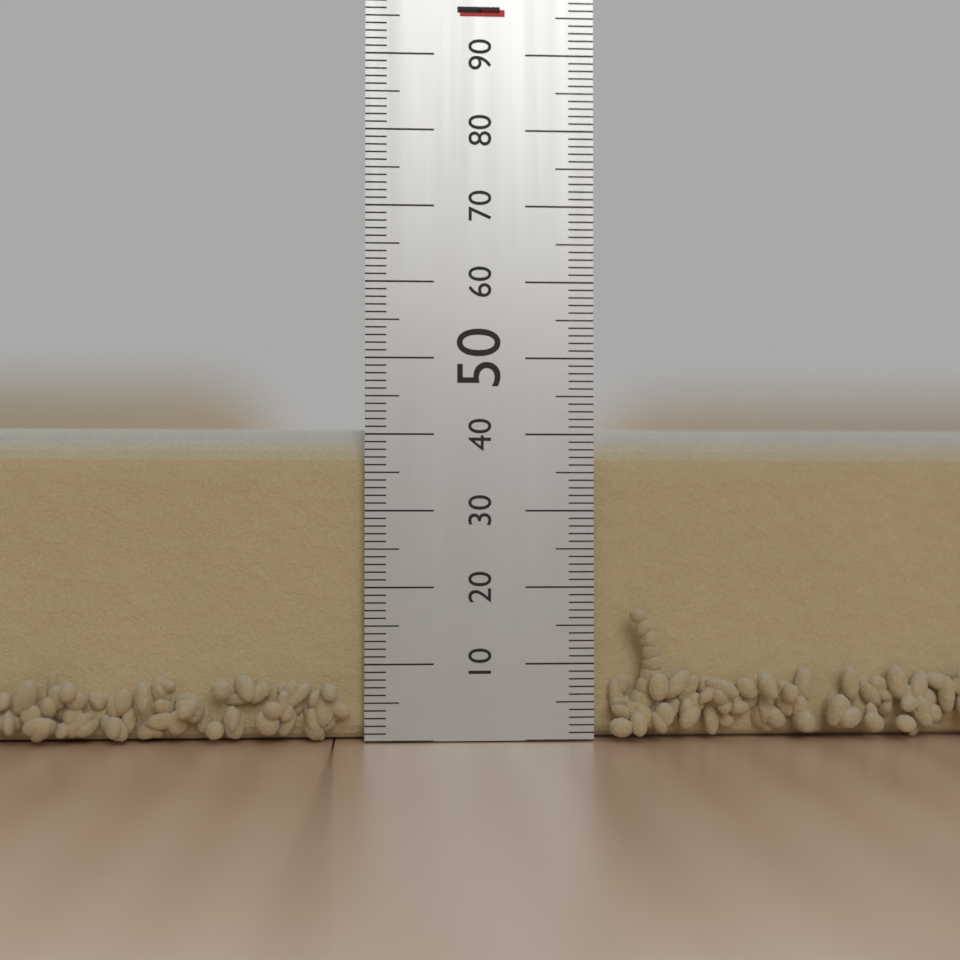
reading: 41 mm
